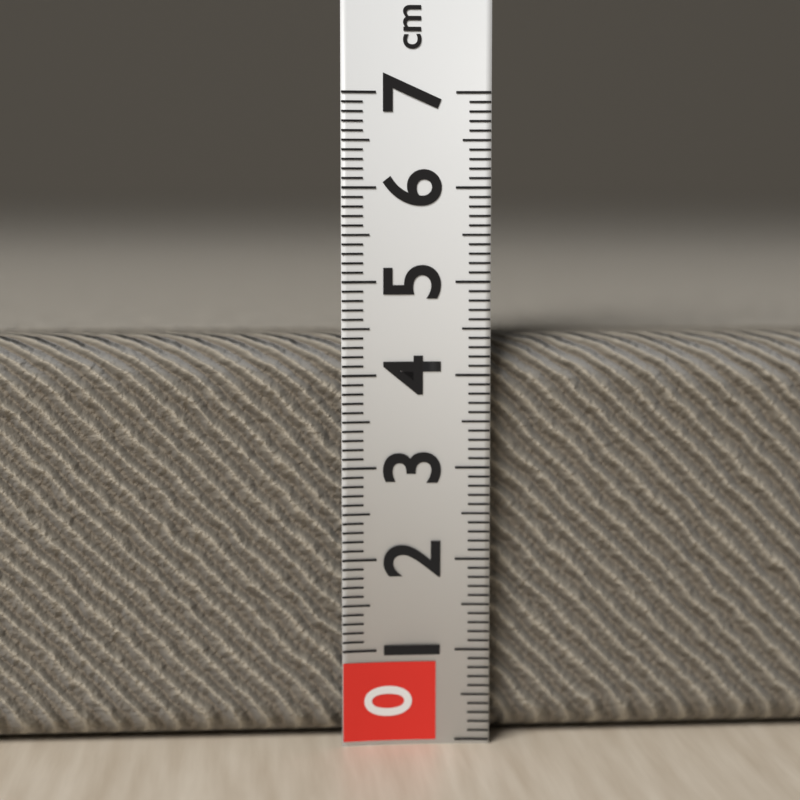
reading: 4.4 cm
